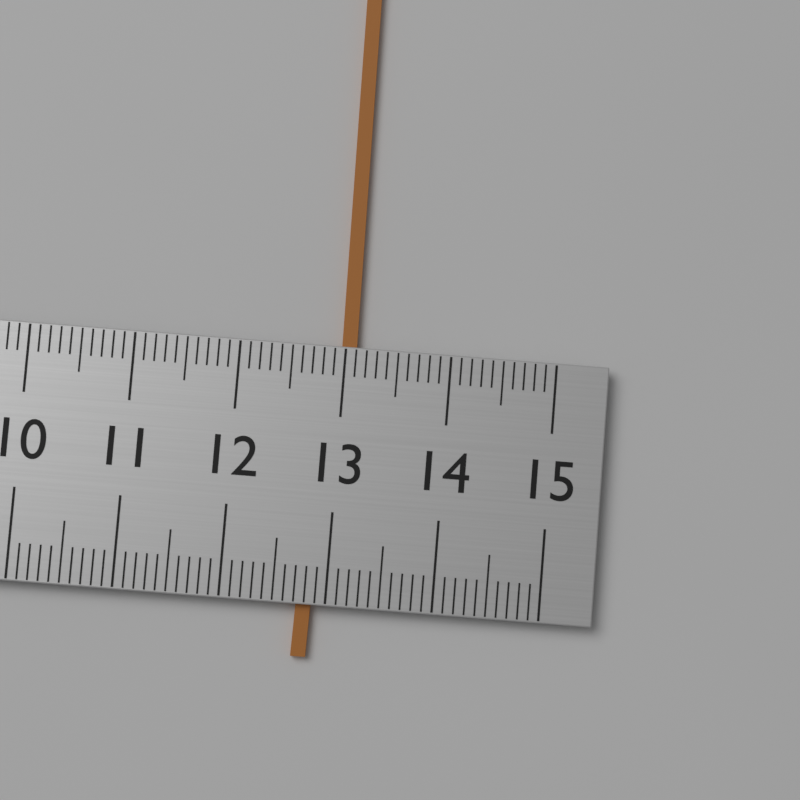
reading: 13.1 (no unit)
